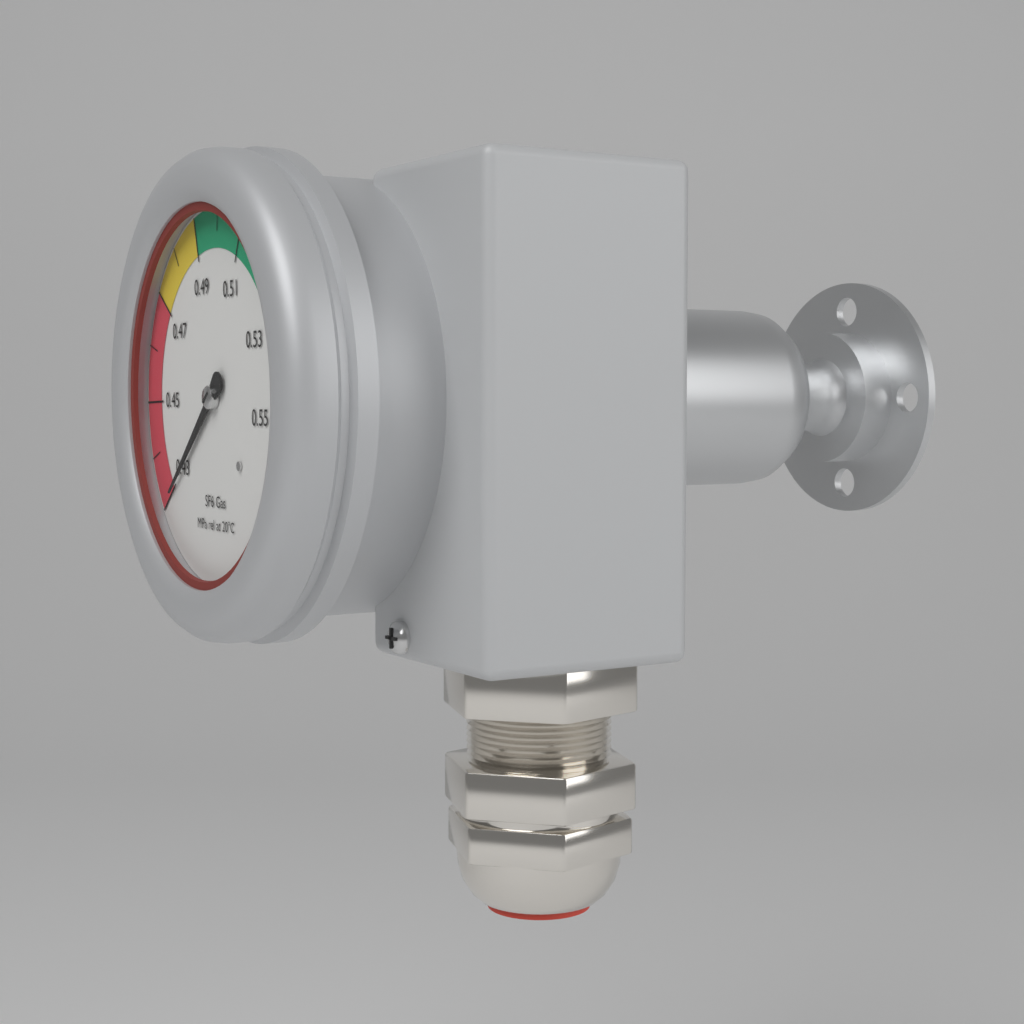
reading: 0.43 MPa
